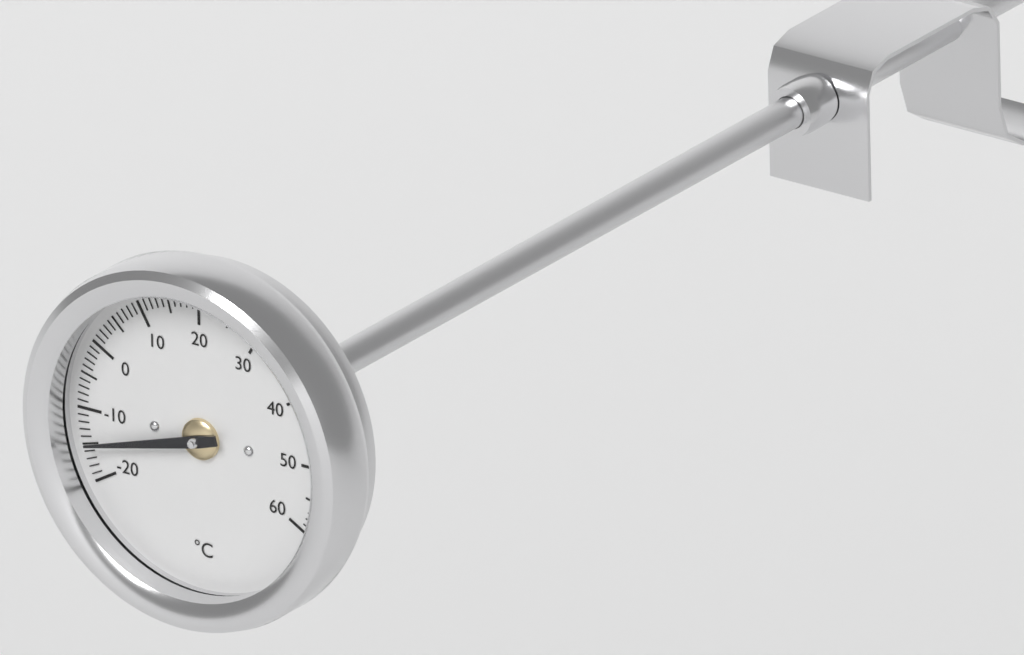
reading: -15 °C
